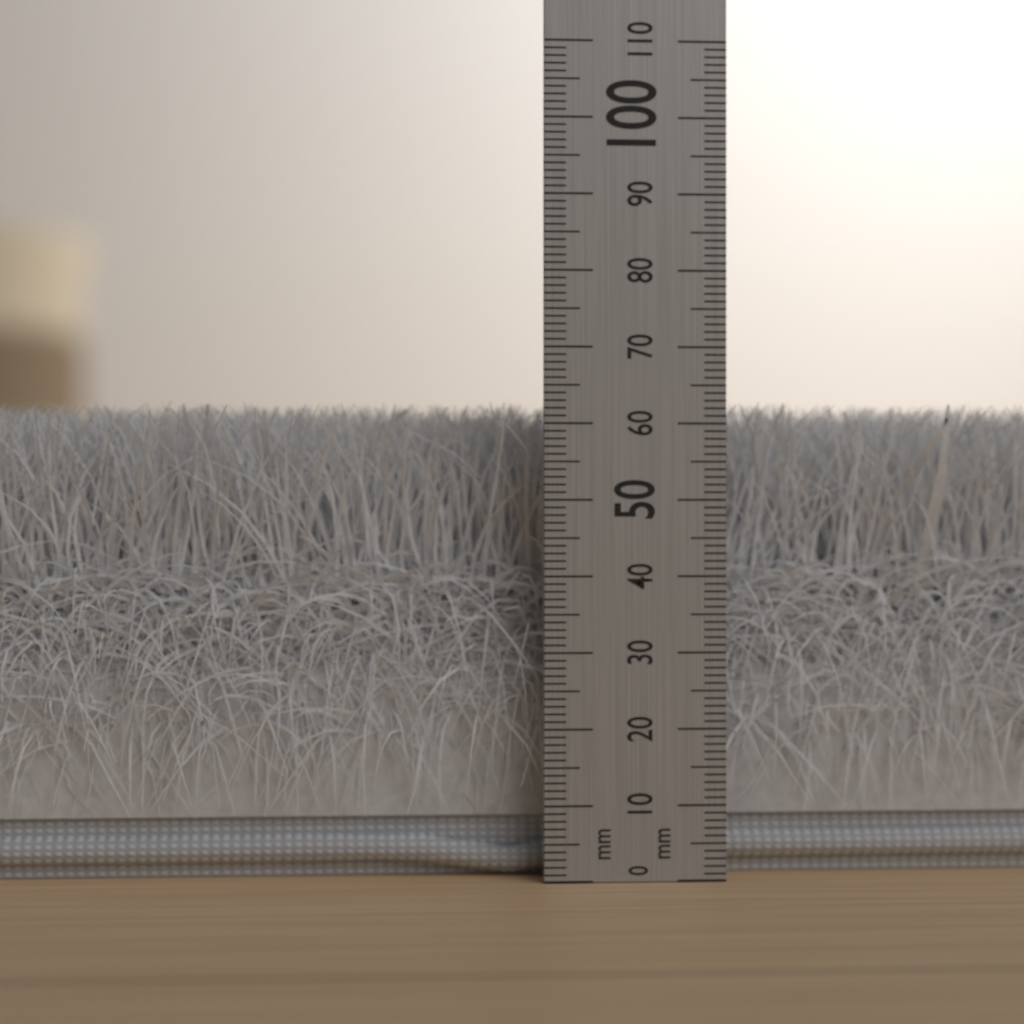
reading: 63 mm
